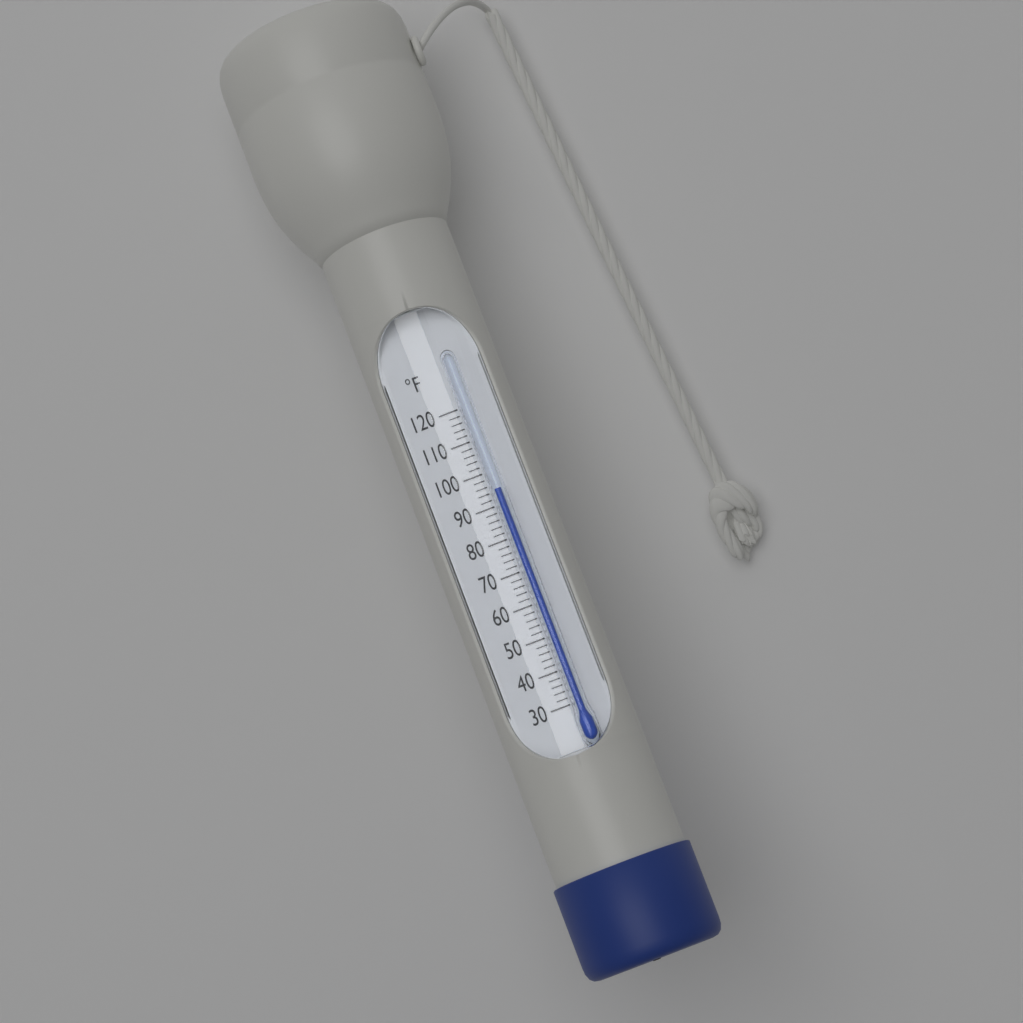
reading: 94 °F
